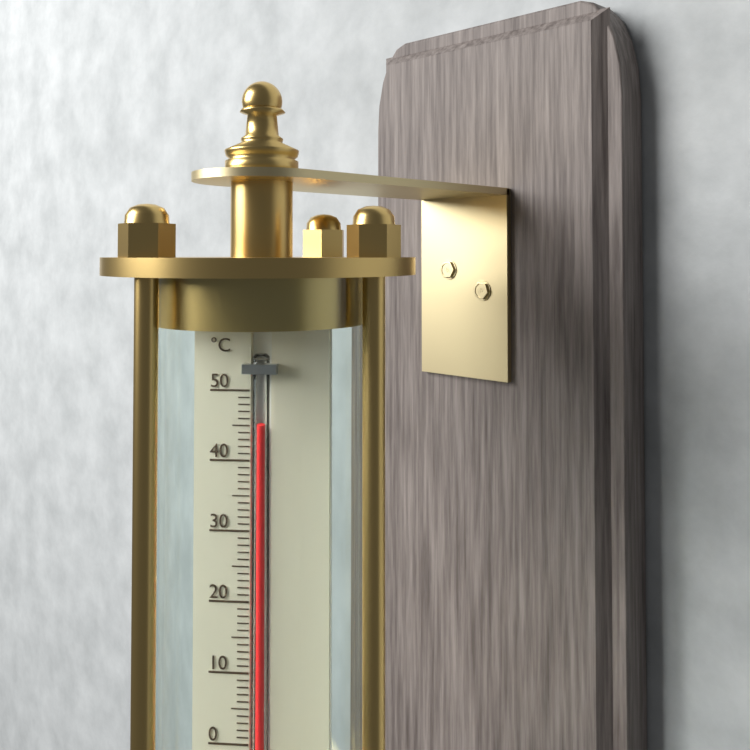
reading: 45 °C
